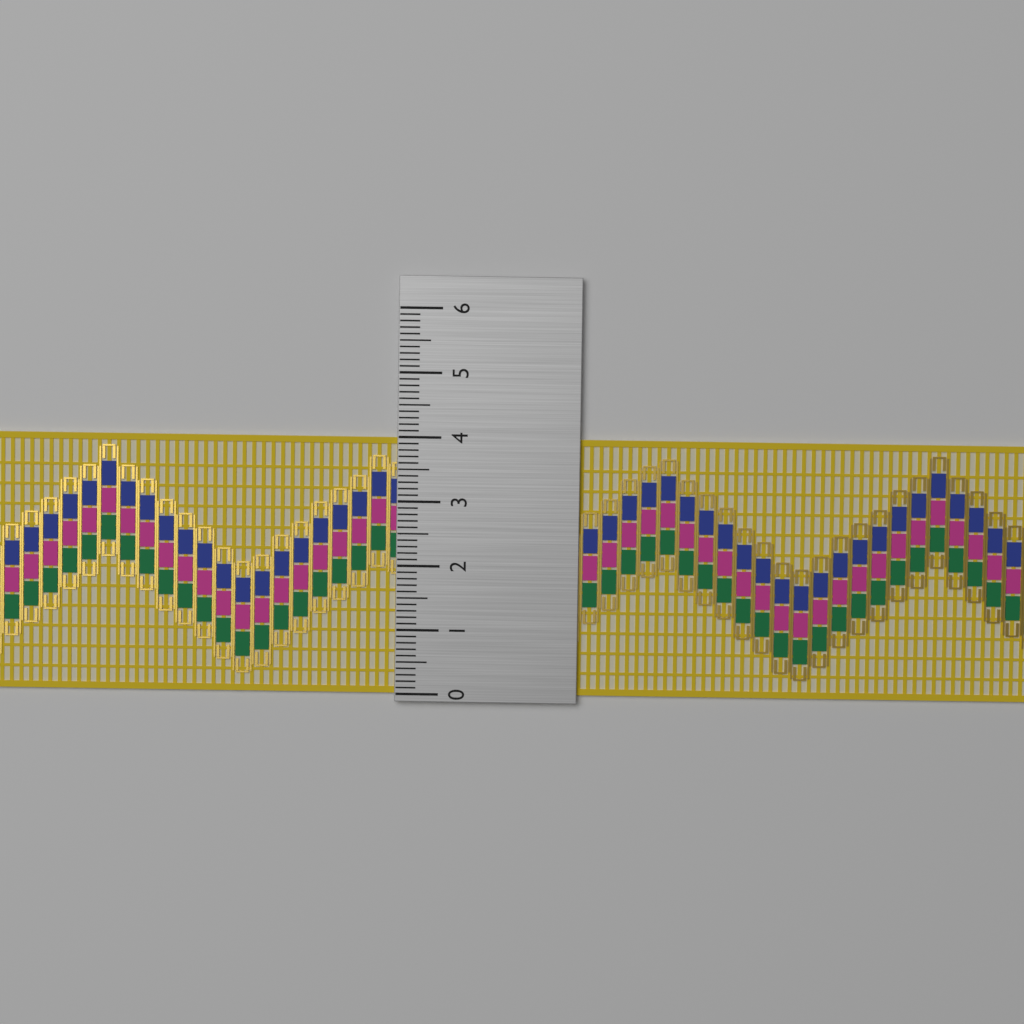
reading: 4.0 (no unit)
